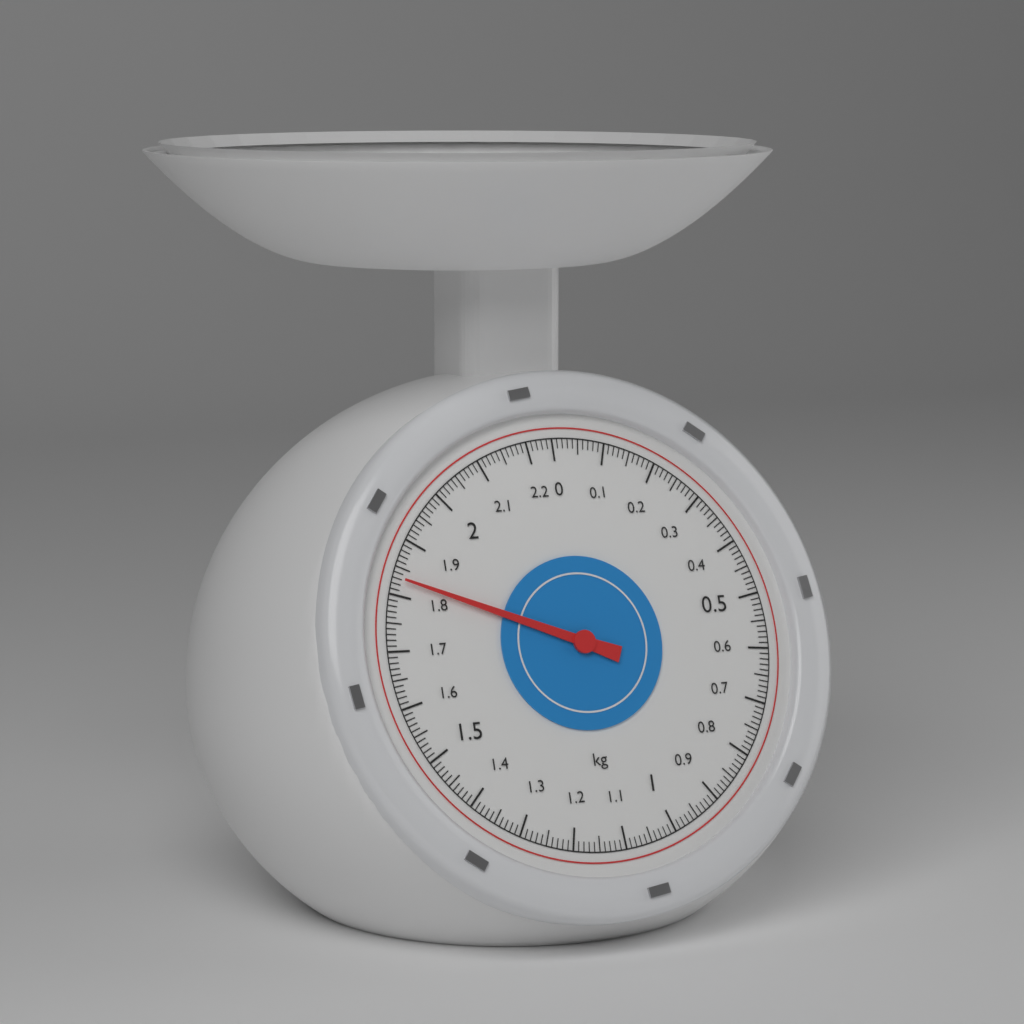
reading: 1.83 kg
